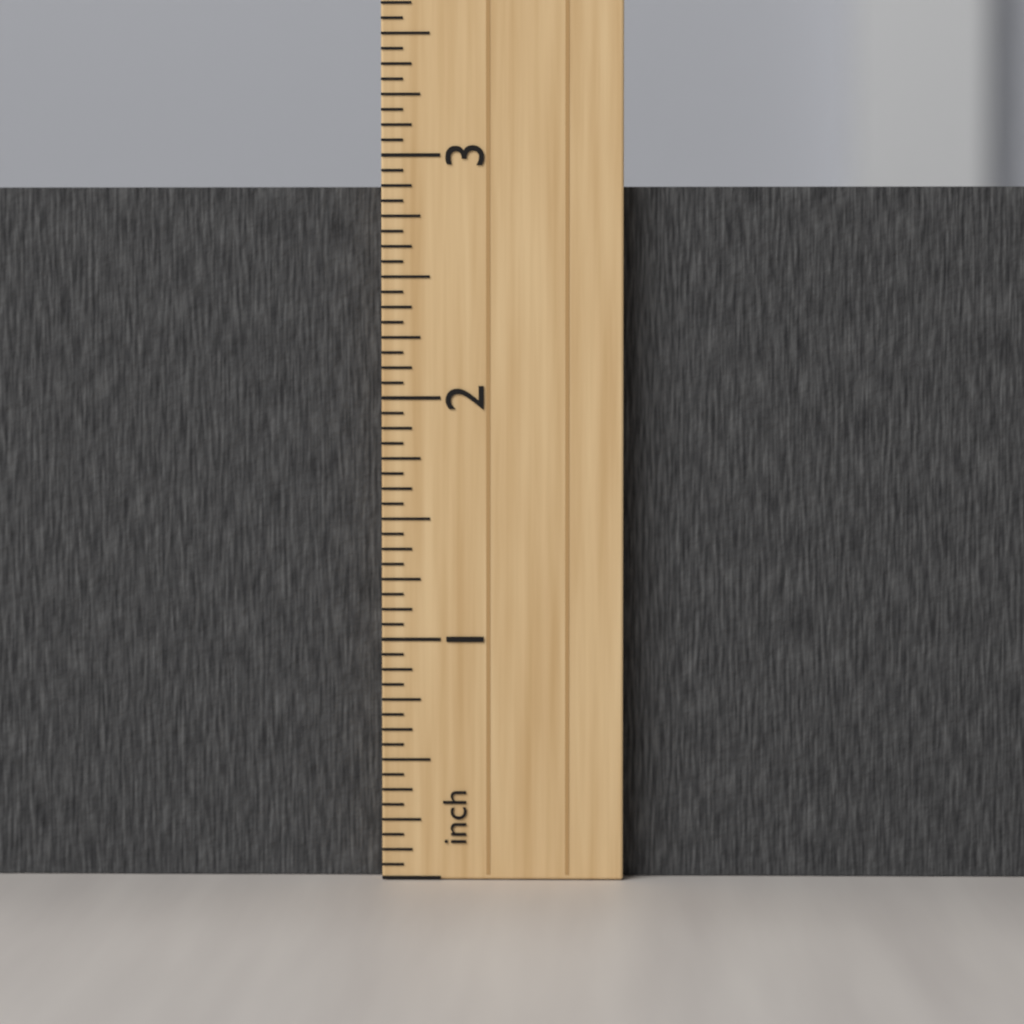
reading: 2.8750 inch
